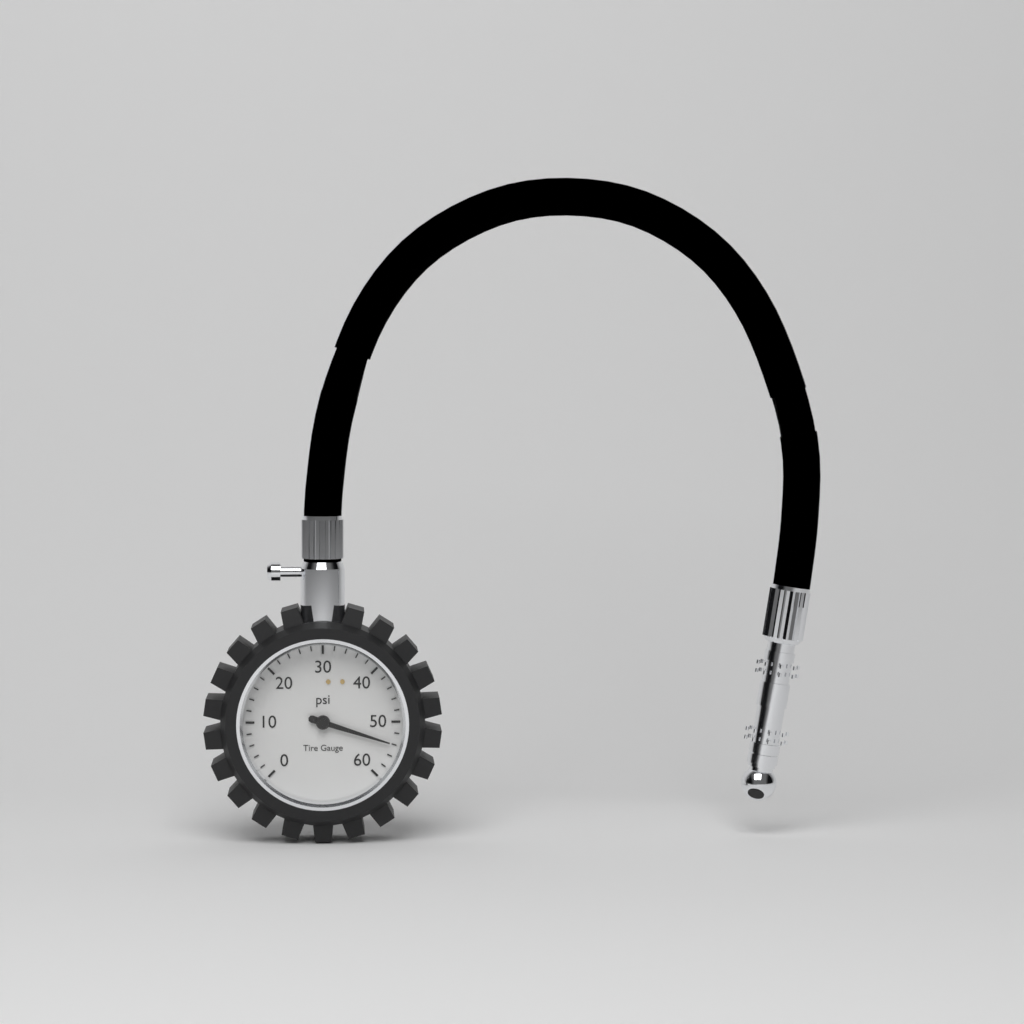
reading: 54 psi
